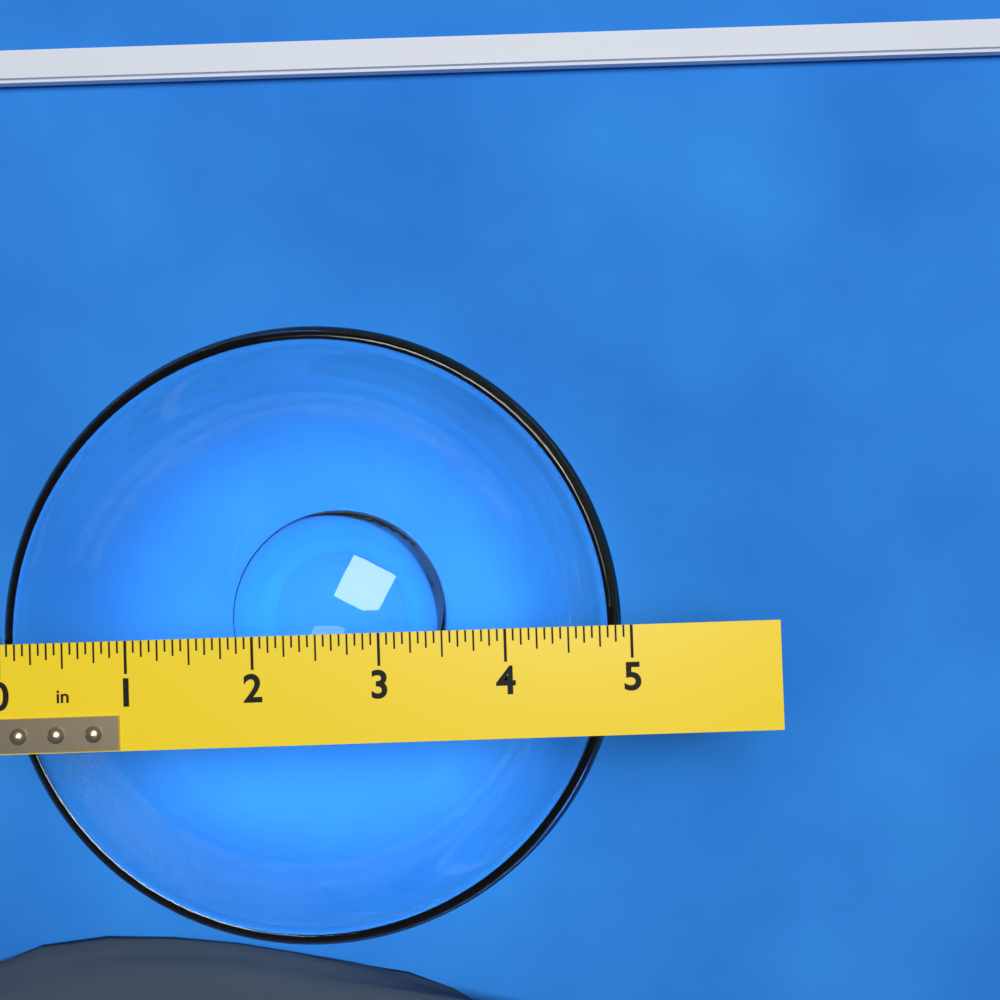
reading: 4.9375 in
